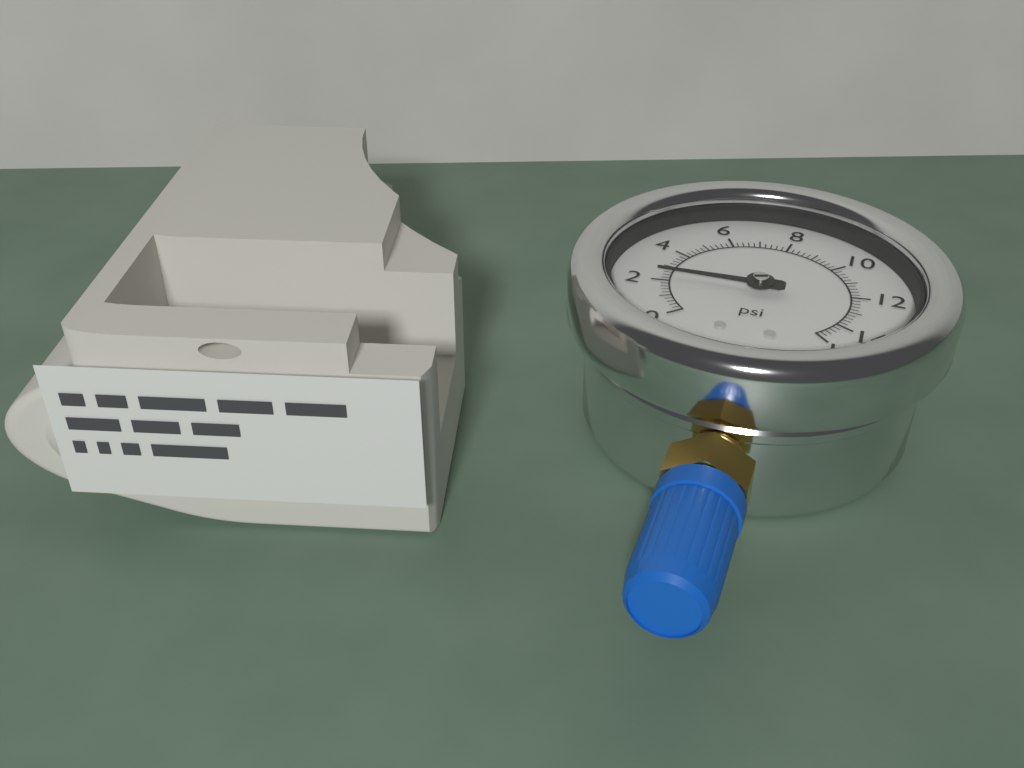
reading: 2.4 psi
